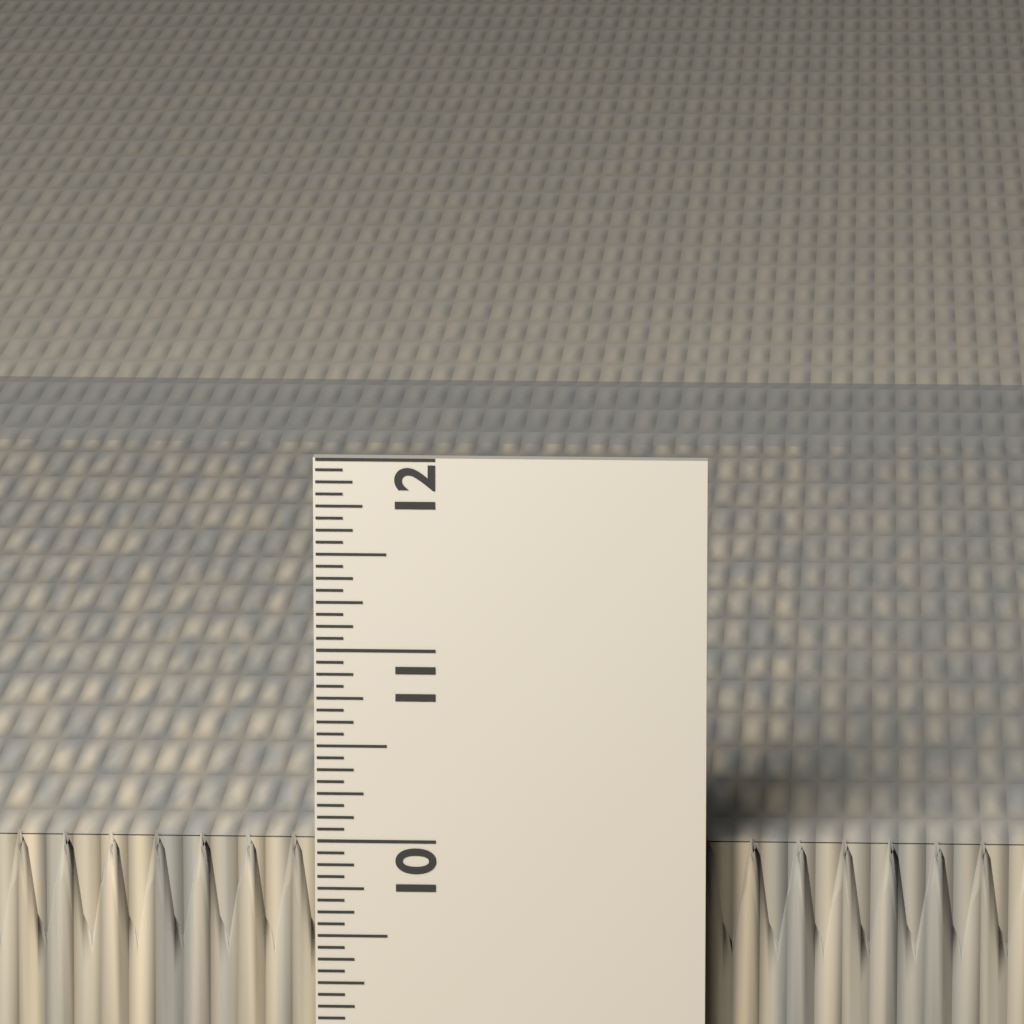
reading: 10.0000 in
